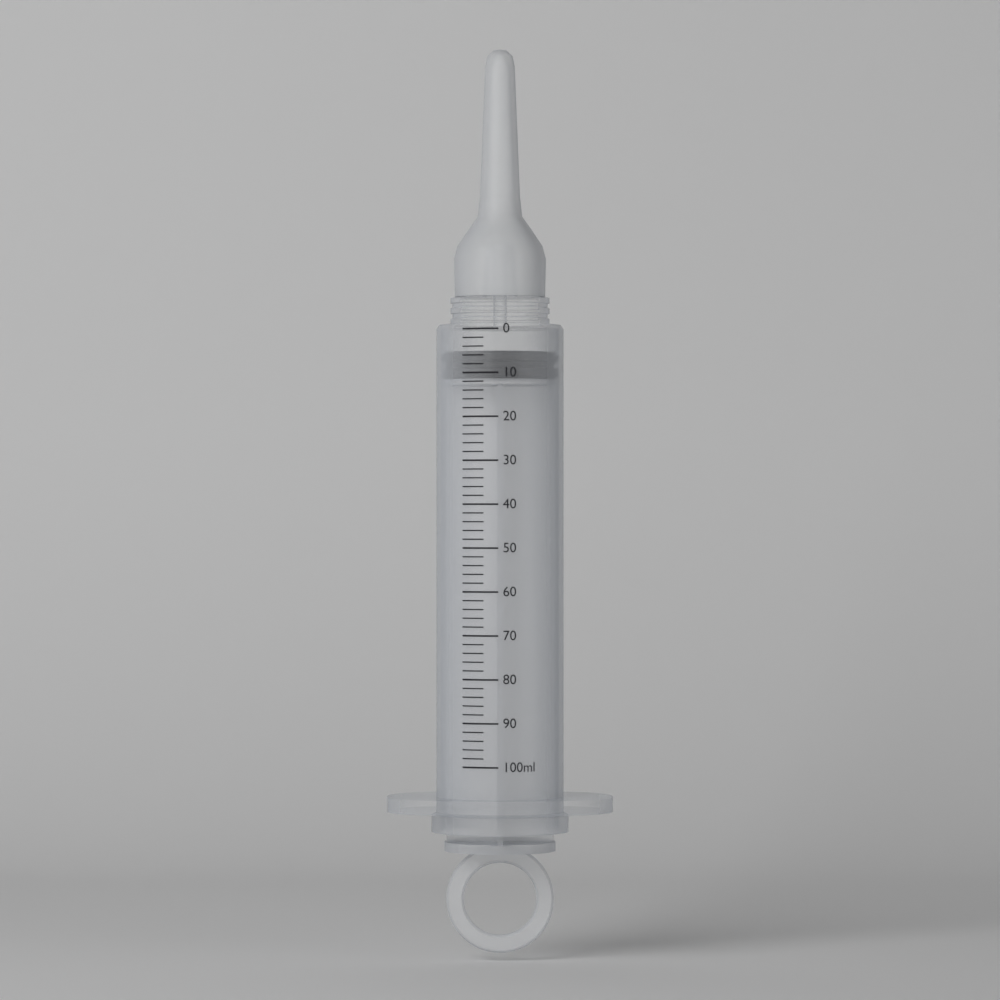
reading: 5 ml
